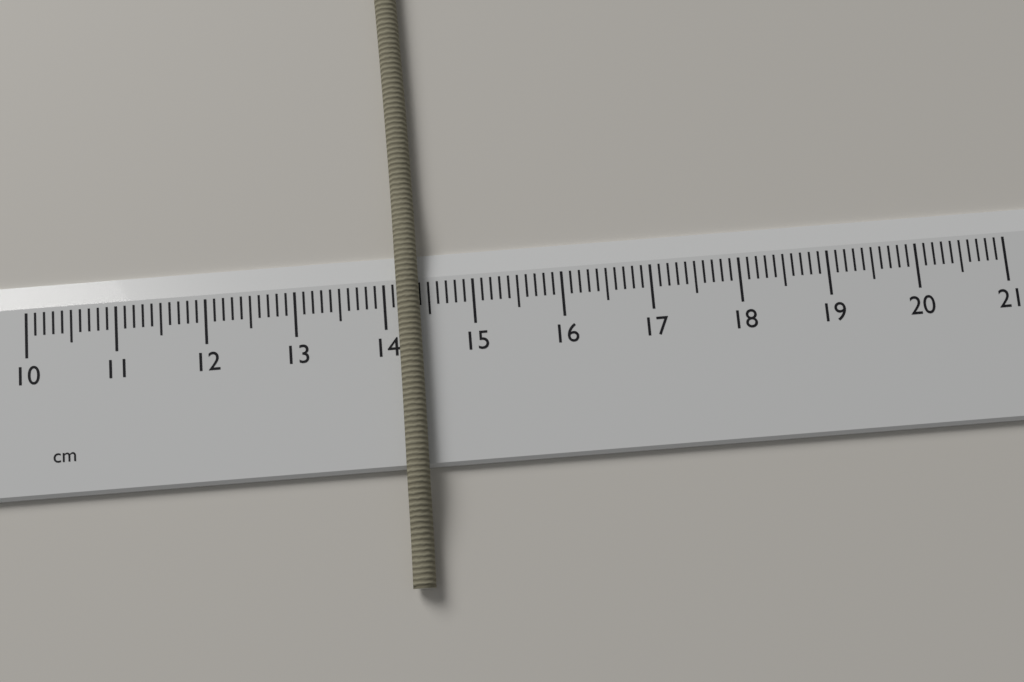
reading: 14.4 cm
